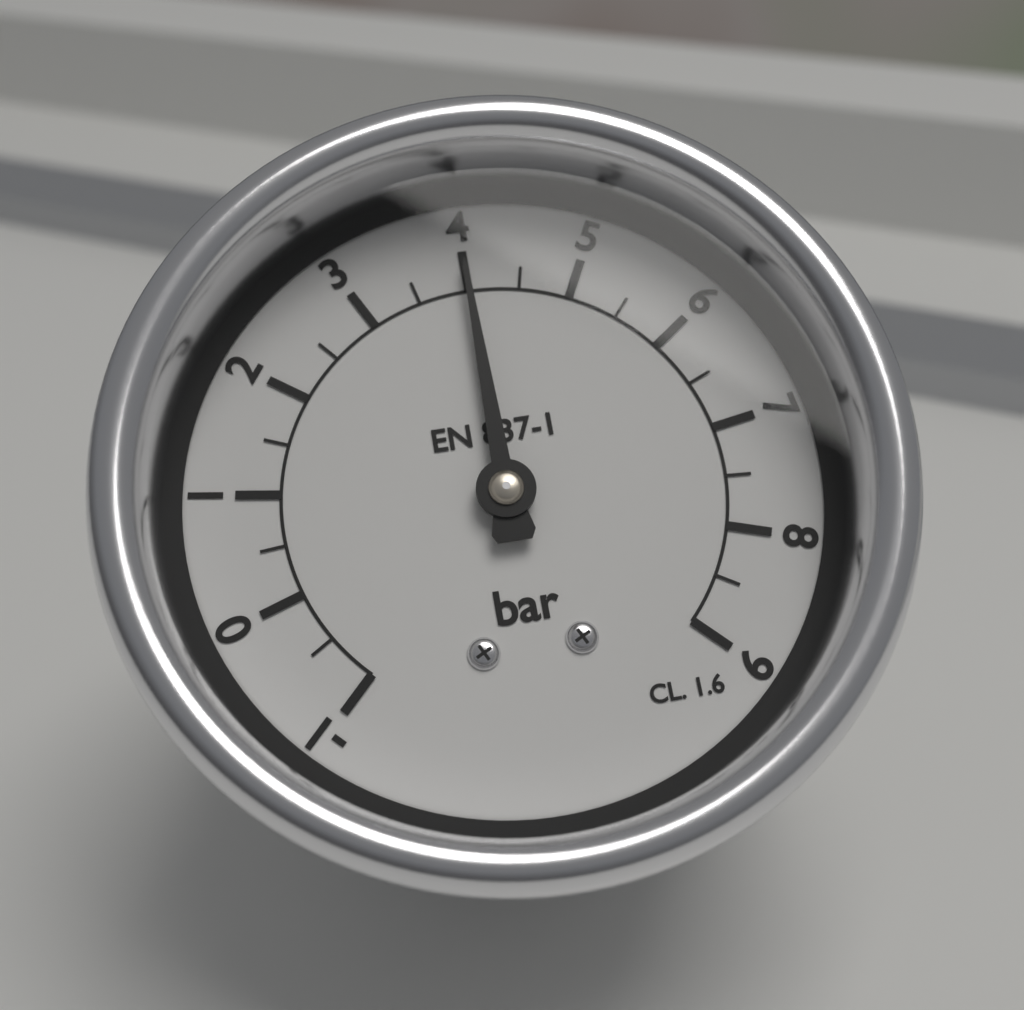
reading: 4.0 bar
